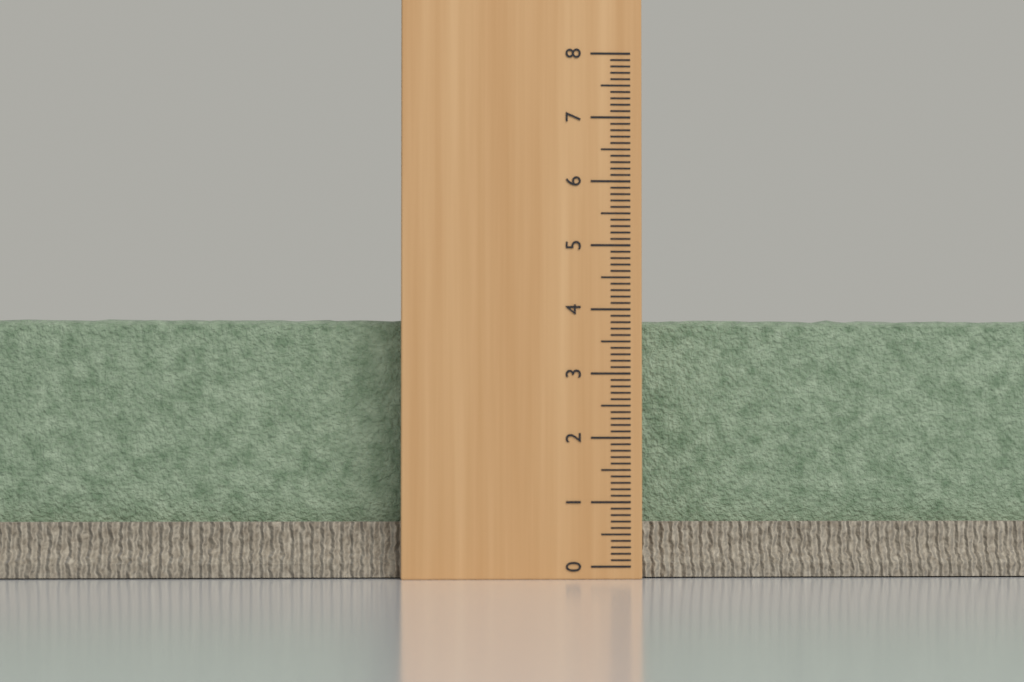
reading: 3.9 (no unit)
